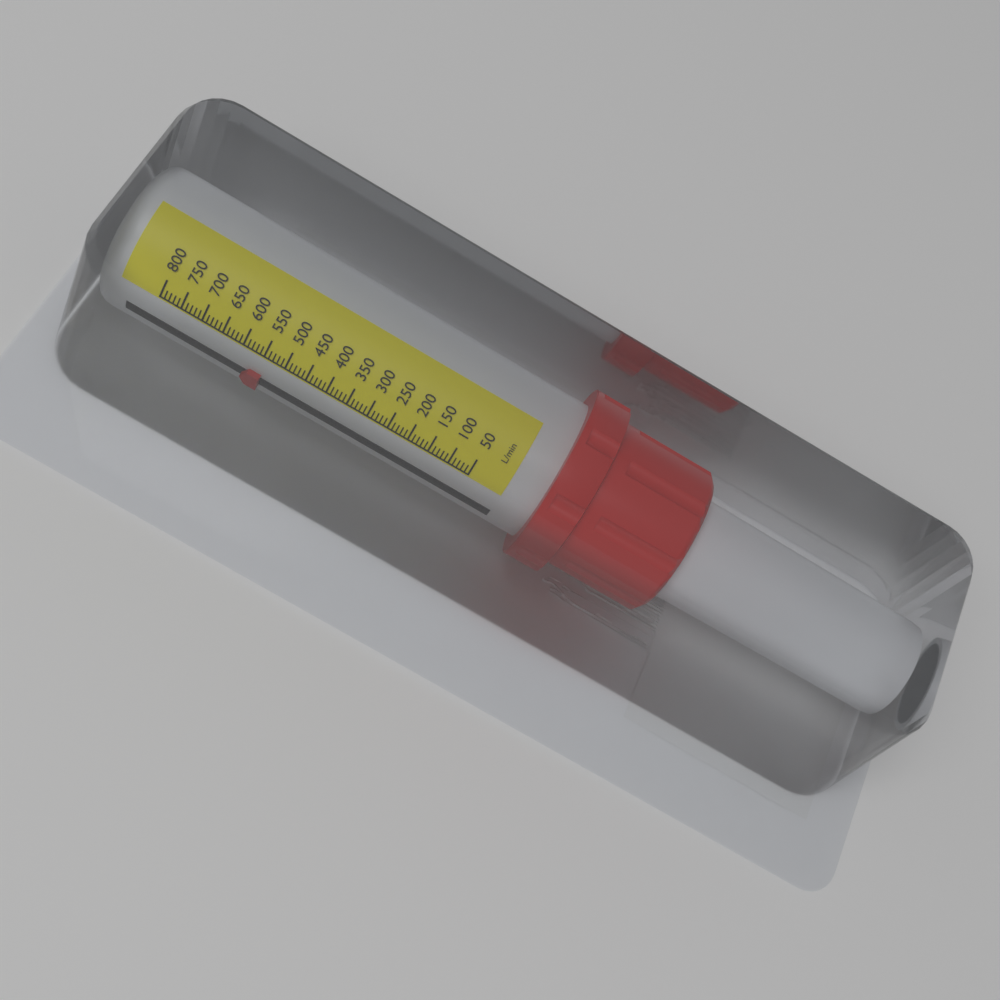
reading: 540 L/min
